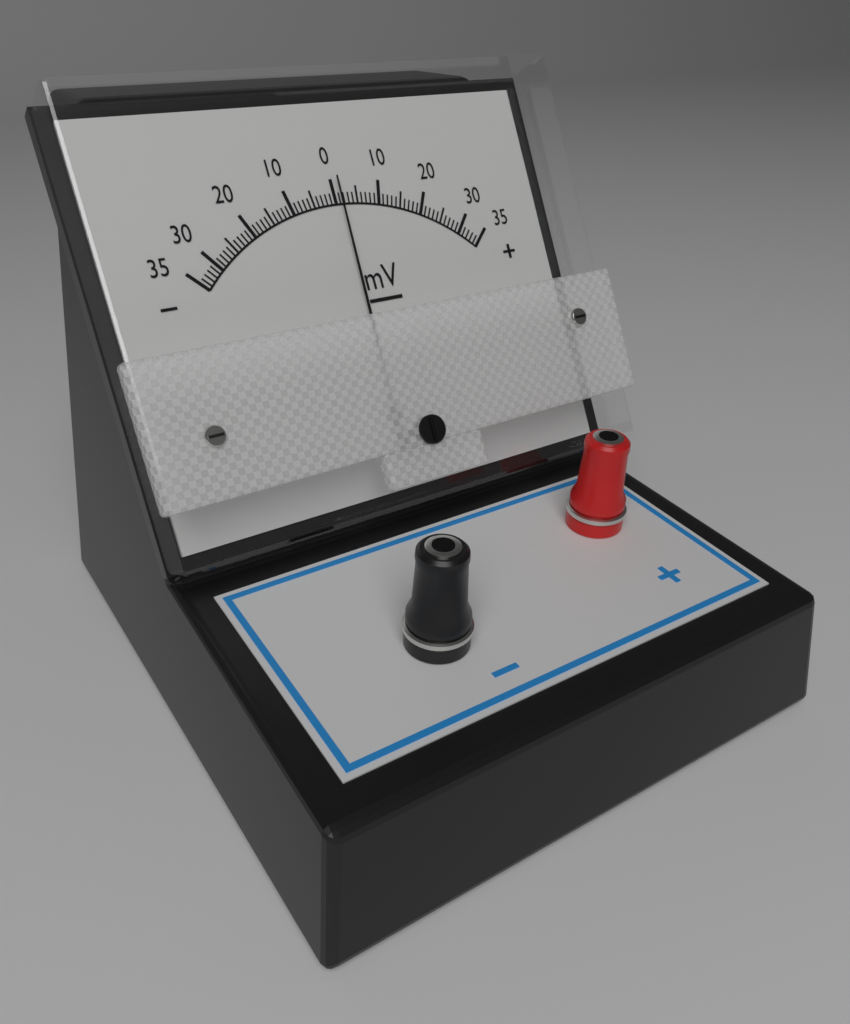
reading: 1 mV
